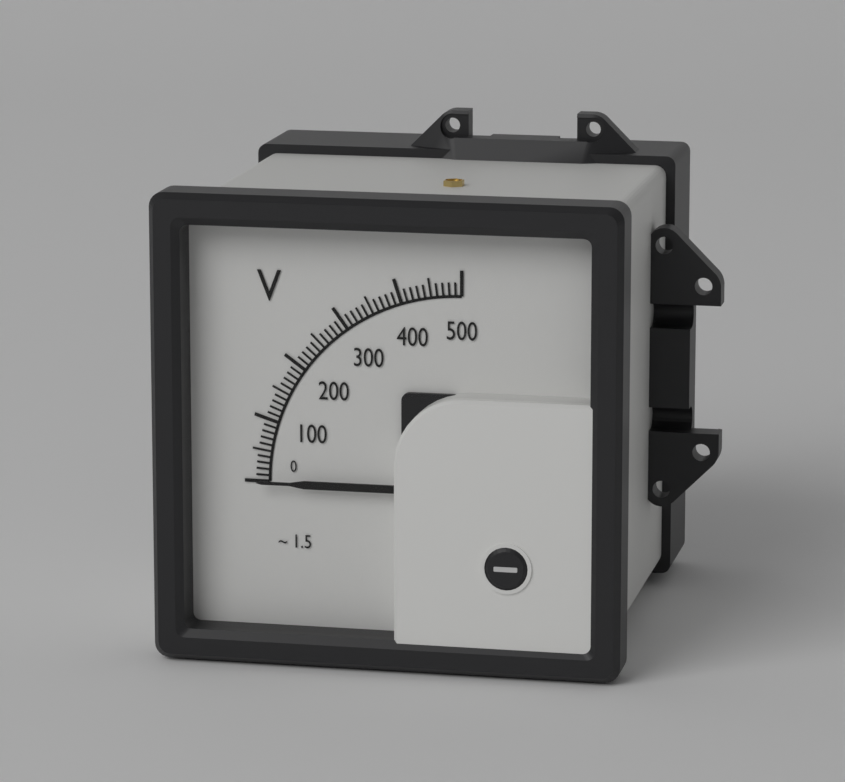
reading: 0 V
